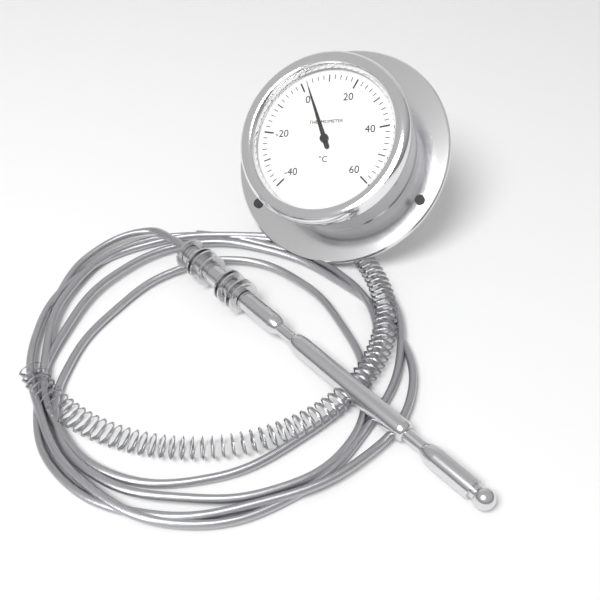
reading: 2 °C
